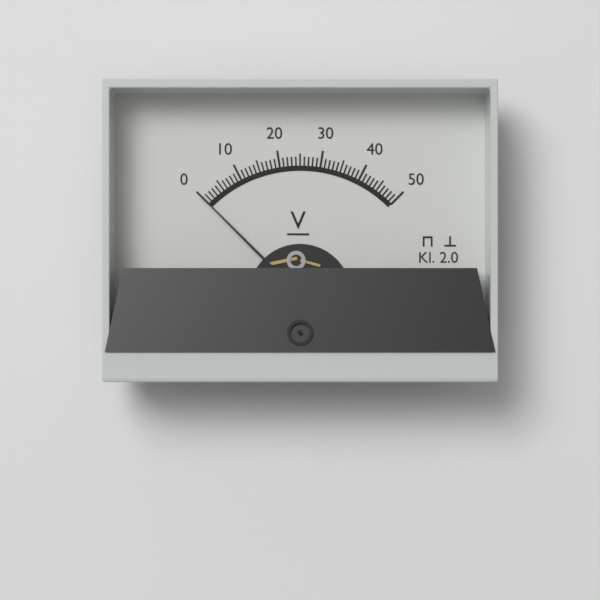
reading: 0 V
